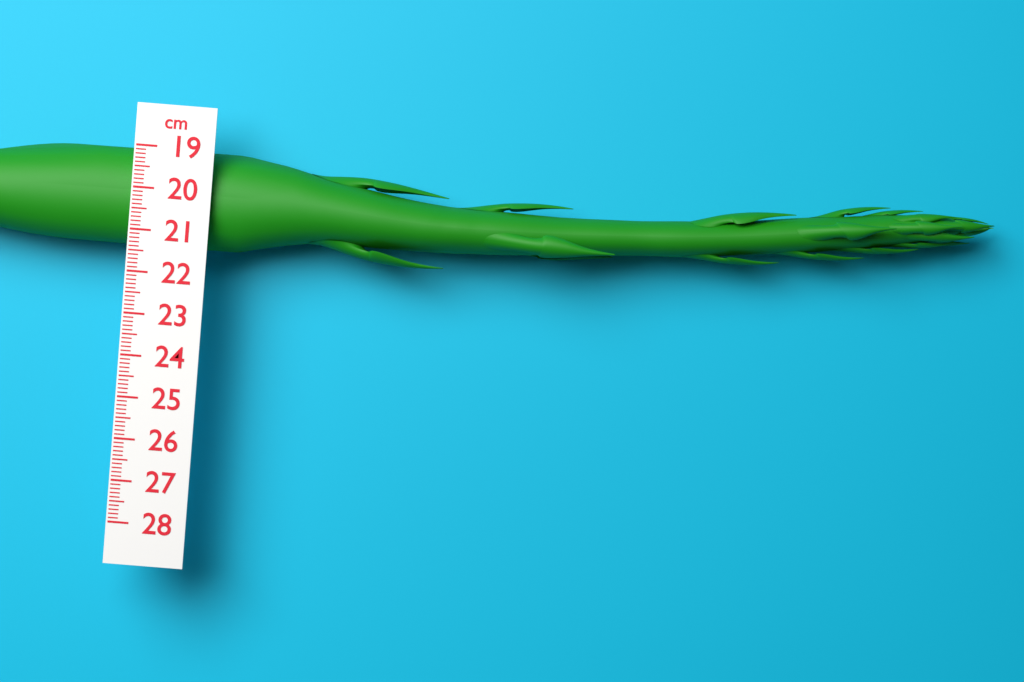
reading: 21.4 cm
